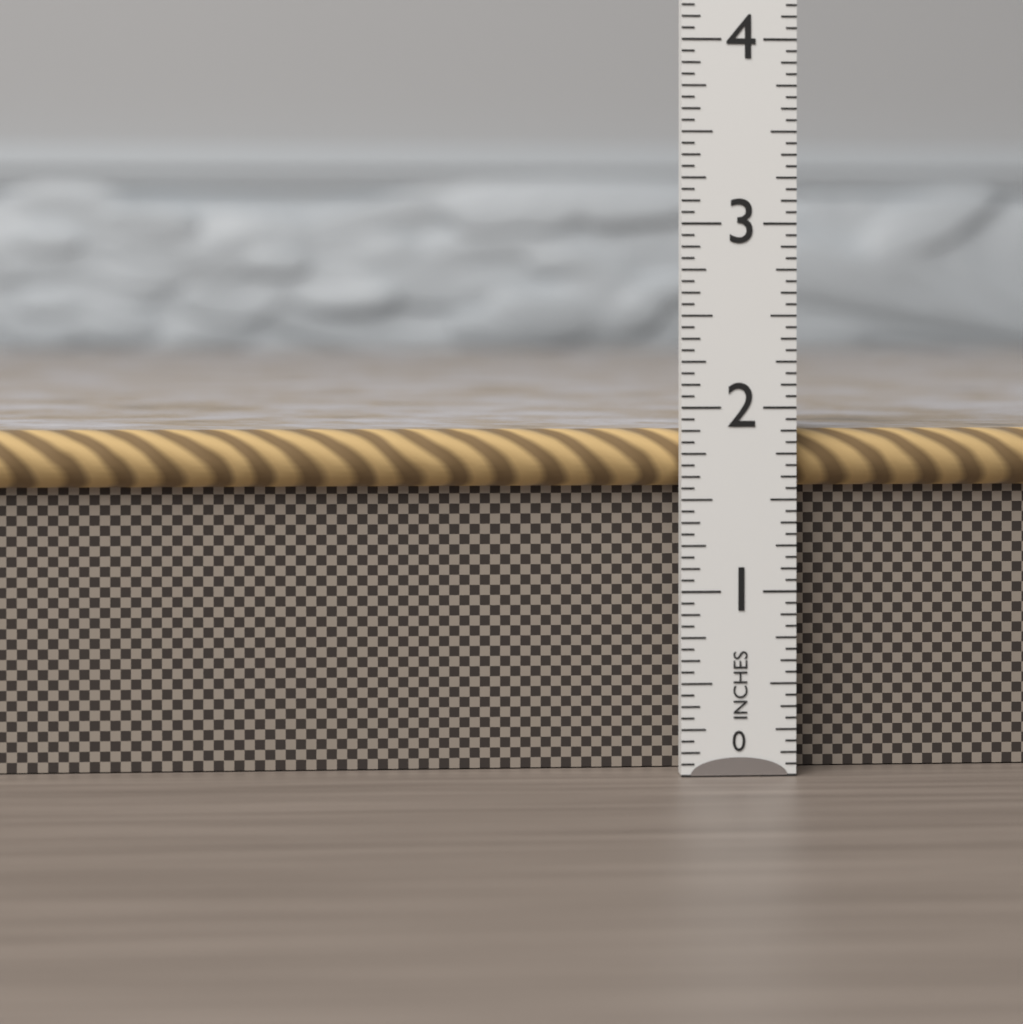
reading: 1.8750 in
